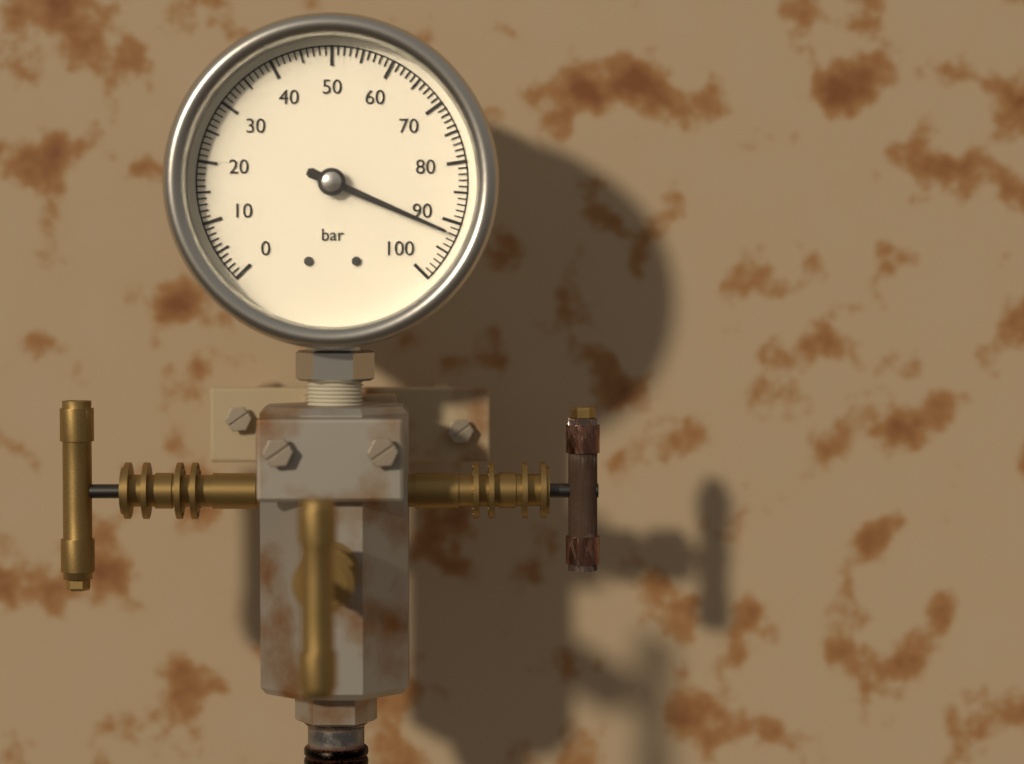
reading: 92 bar
